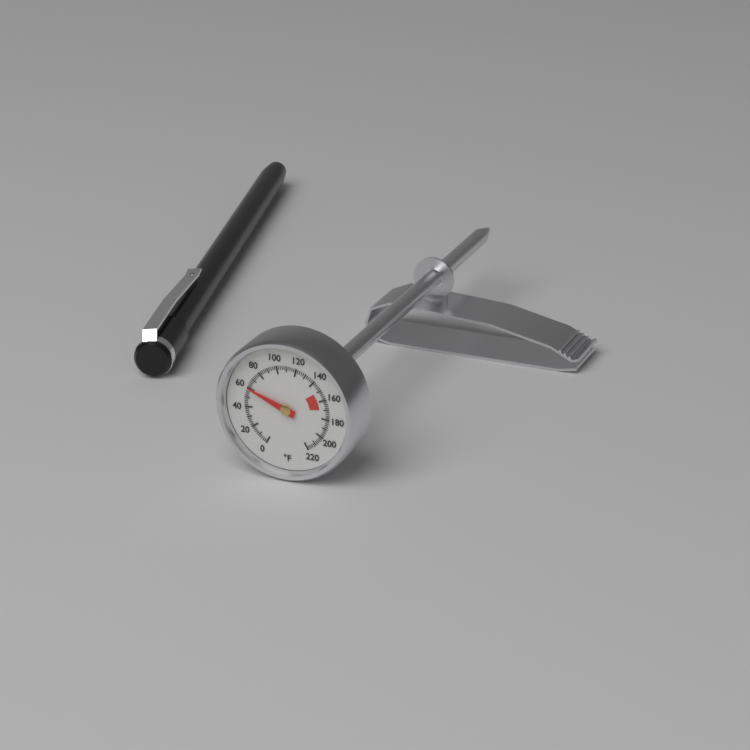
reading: 60 °F
